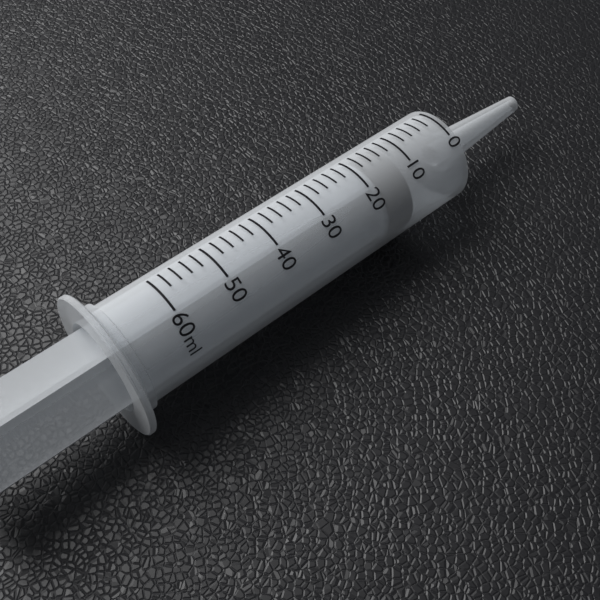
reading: 12 ml
